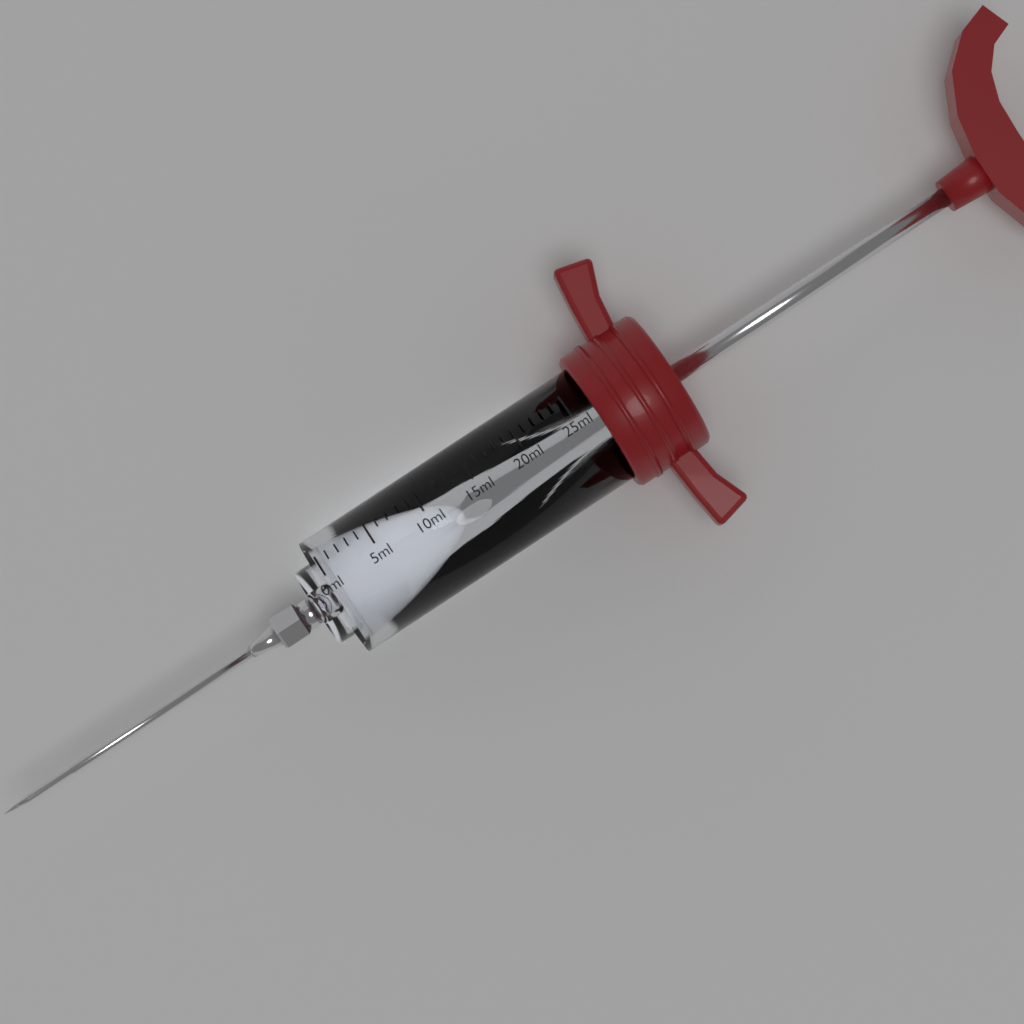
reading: 24 ml
